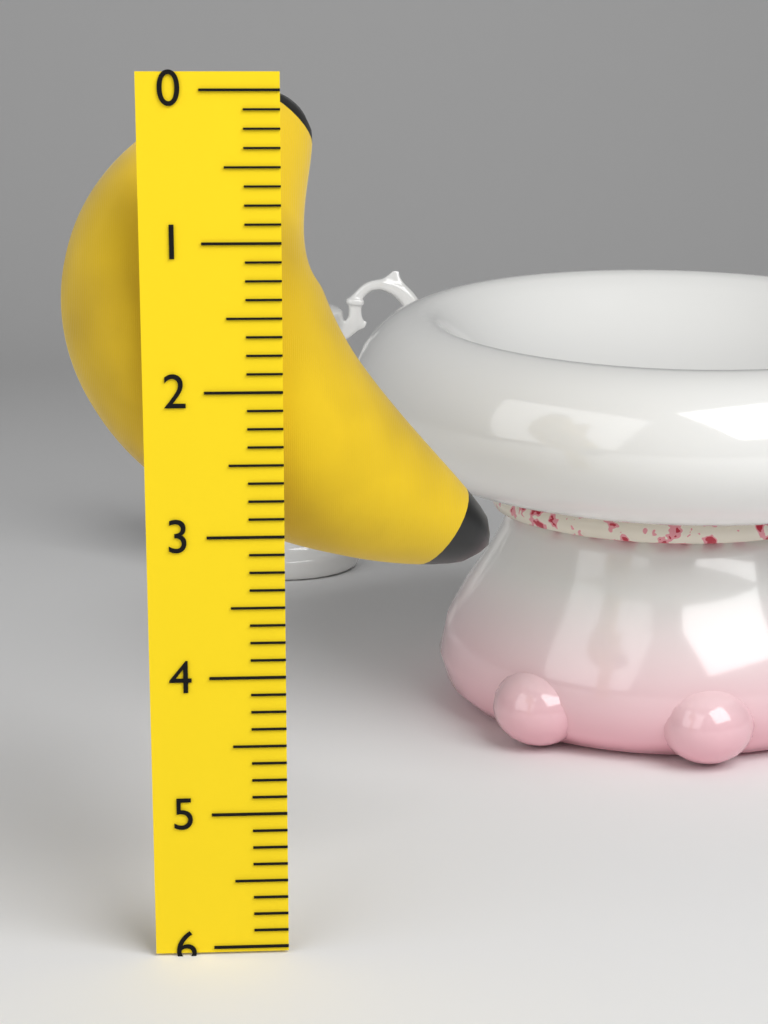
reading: 3.500 (no unit)
